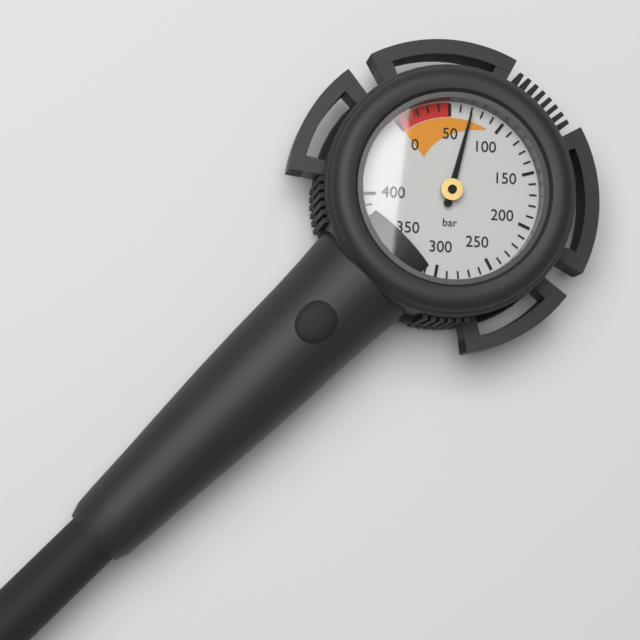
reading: 70 bar
